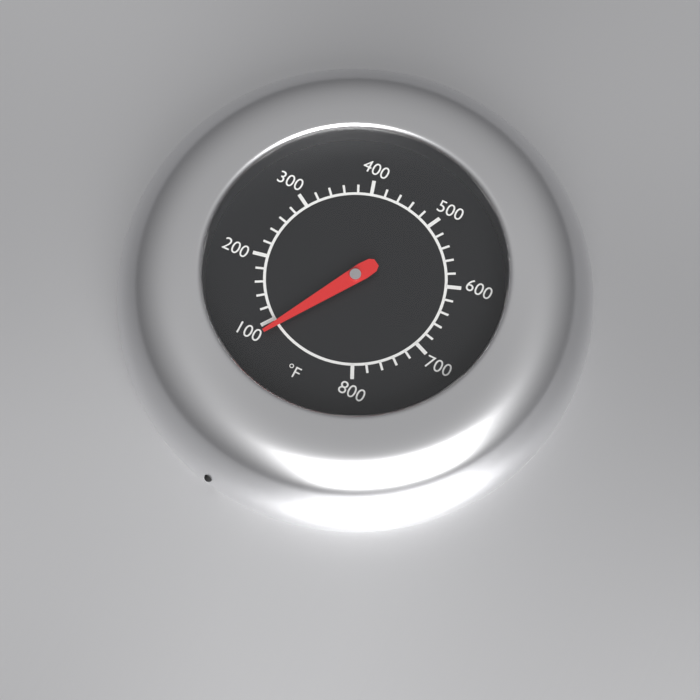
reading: 90 °F
